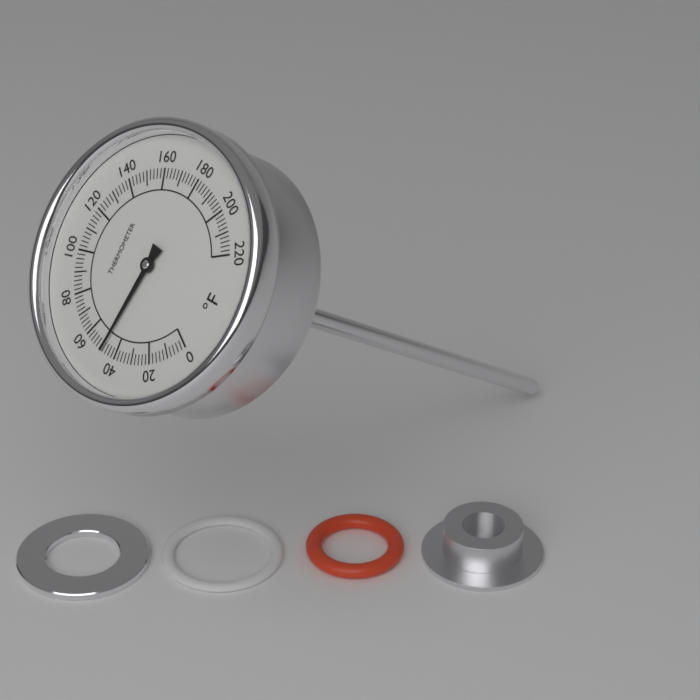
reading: 48 °F
